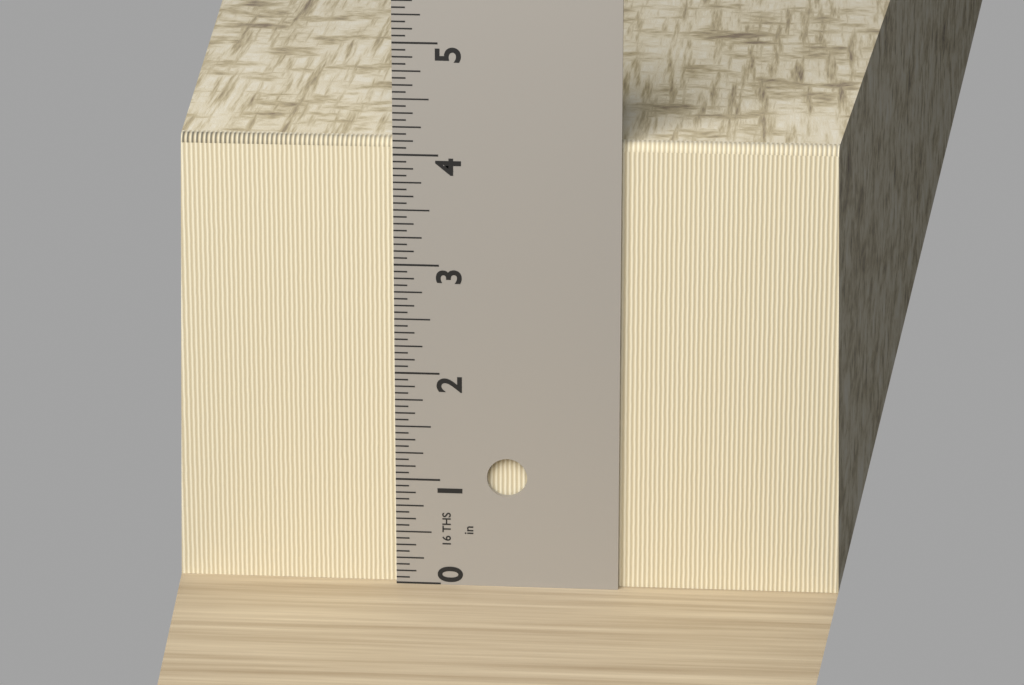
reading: 4.1250 in
